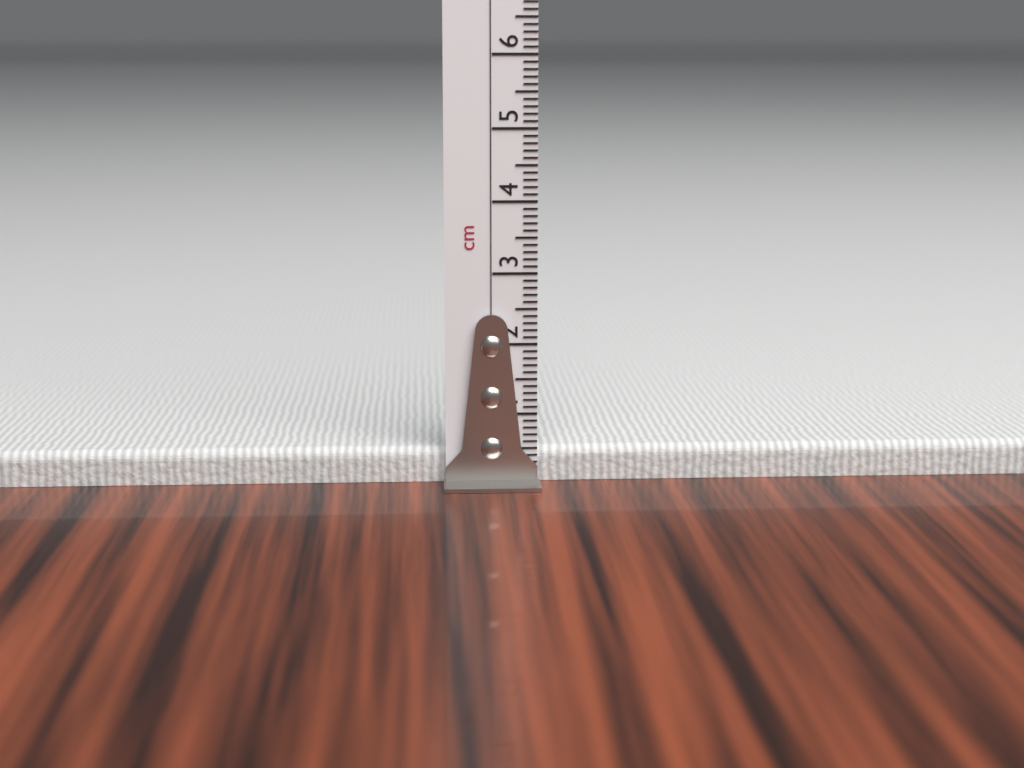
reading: 0.5 cm
